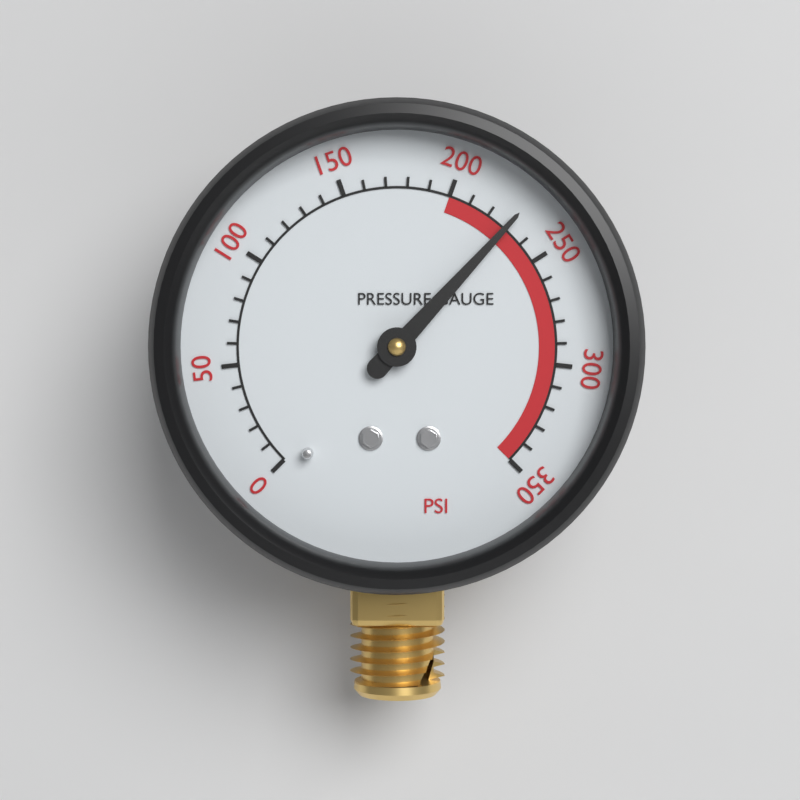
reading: 230 psi
